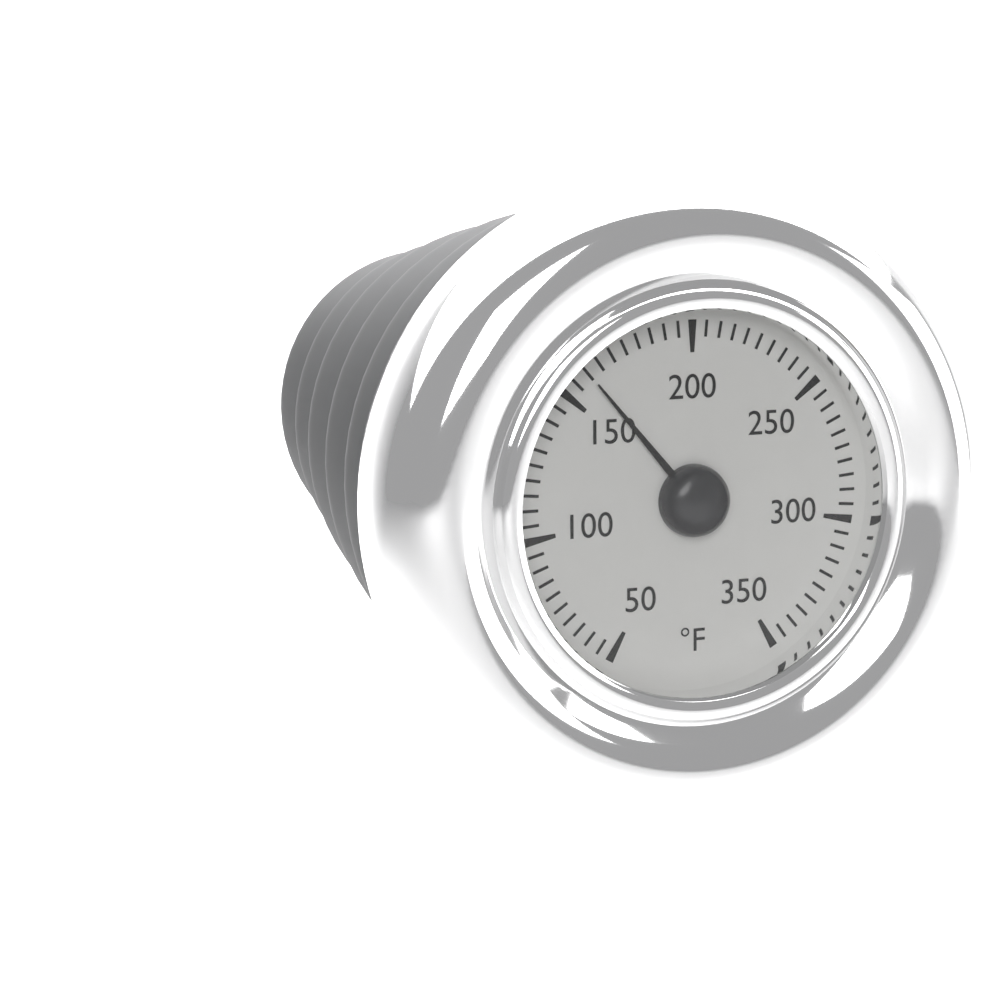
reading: 160 °F
